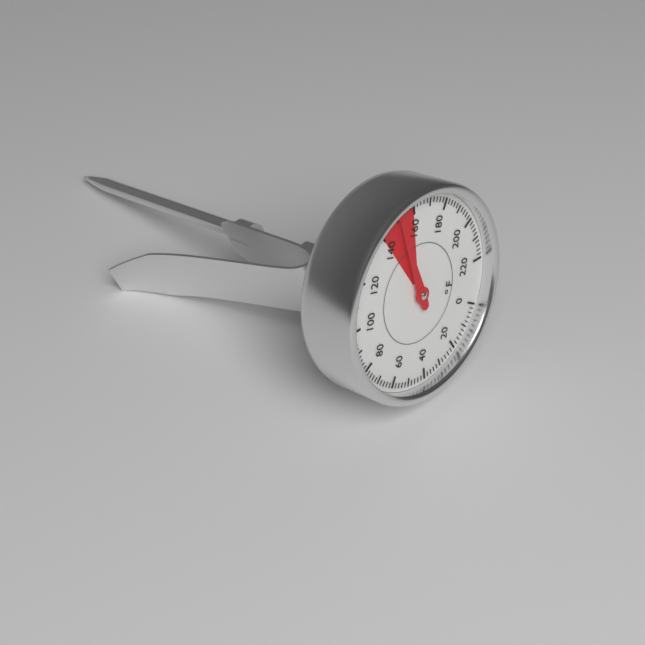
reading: 150 °F
